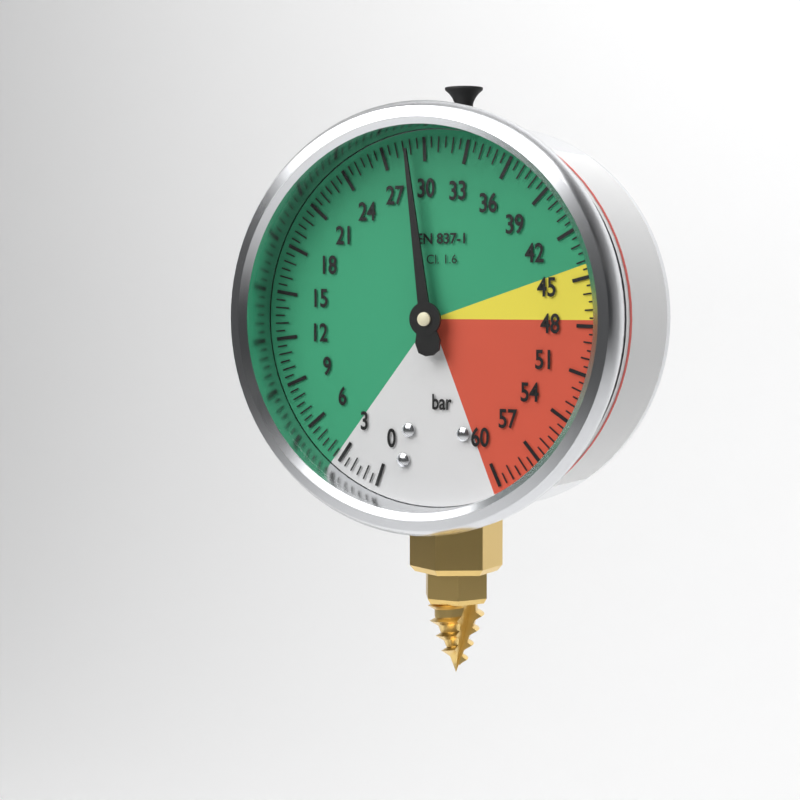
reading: 29.0 bar
